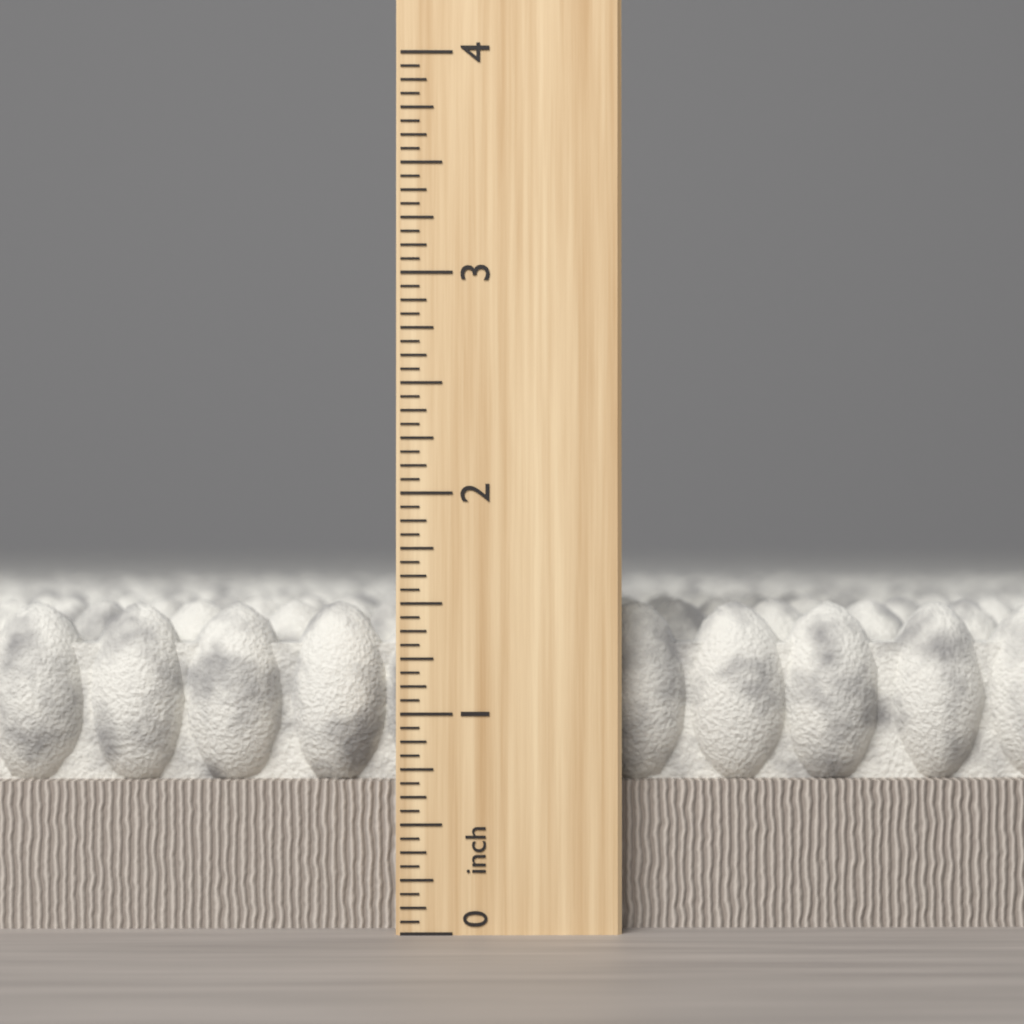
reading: 1.5000 inch
